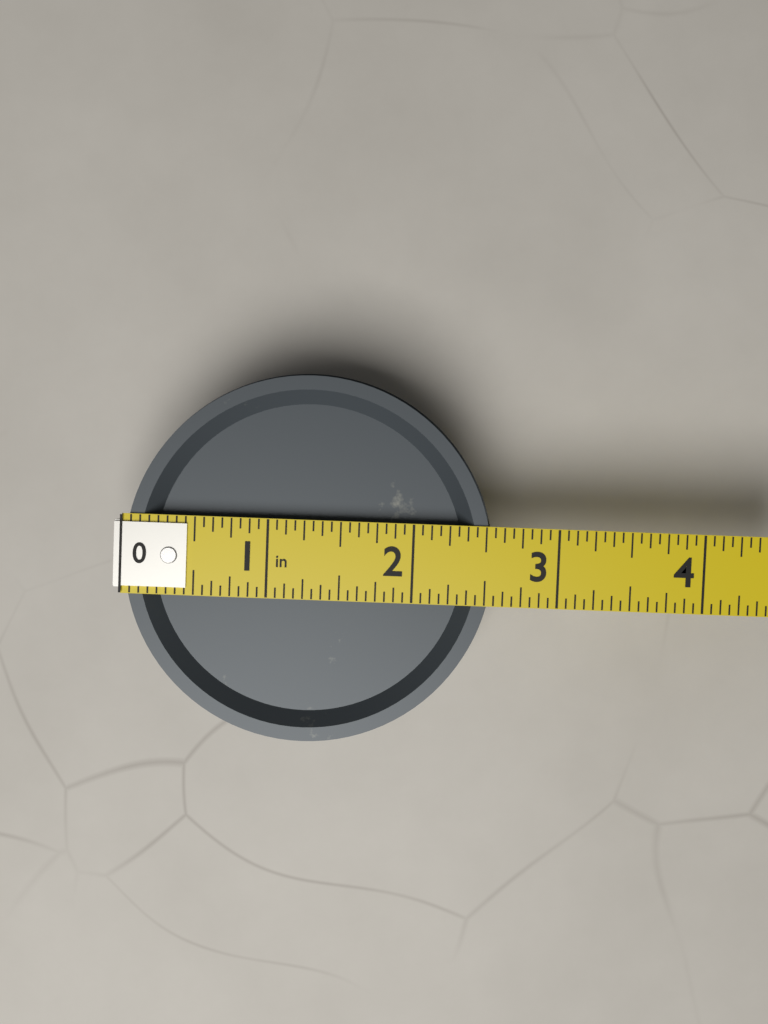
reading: 2.5625 in
